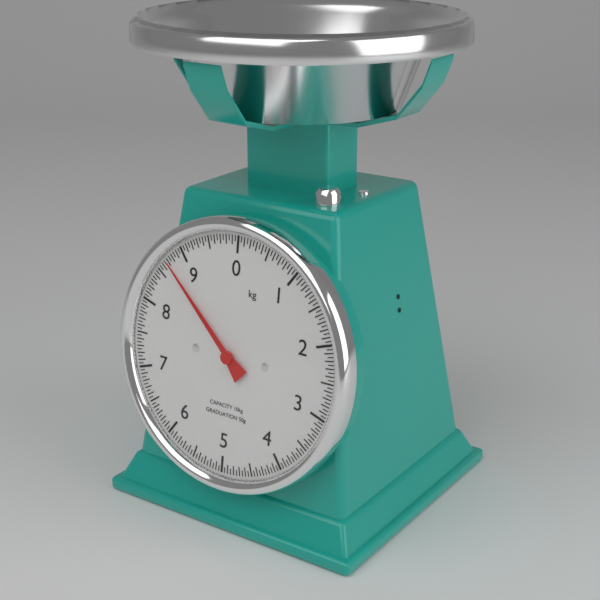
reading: 8.70 kg
